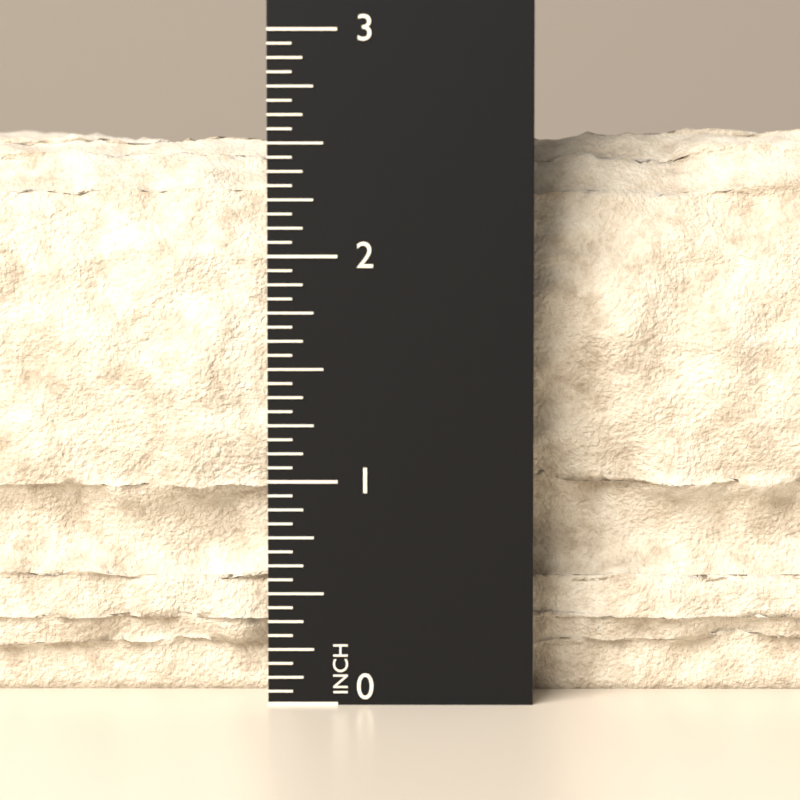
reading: 2.6250 in
